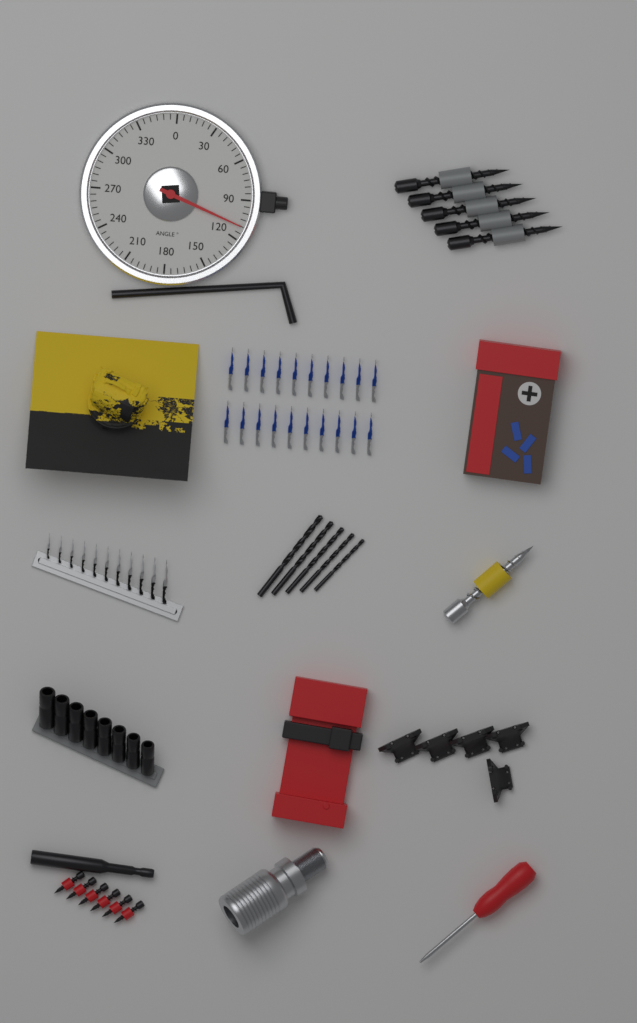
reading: 110 °
